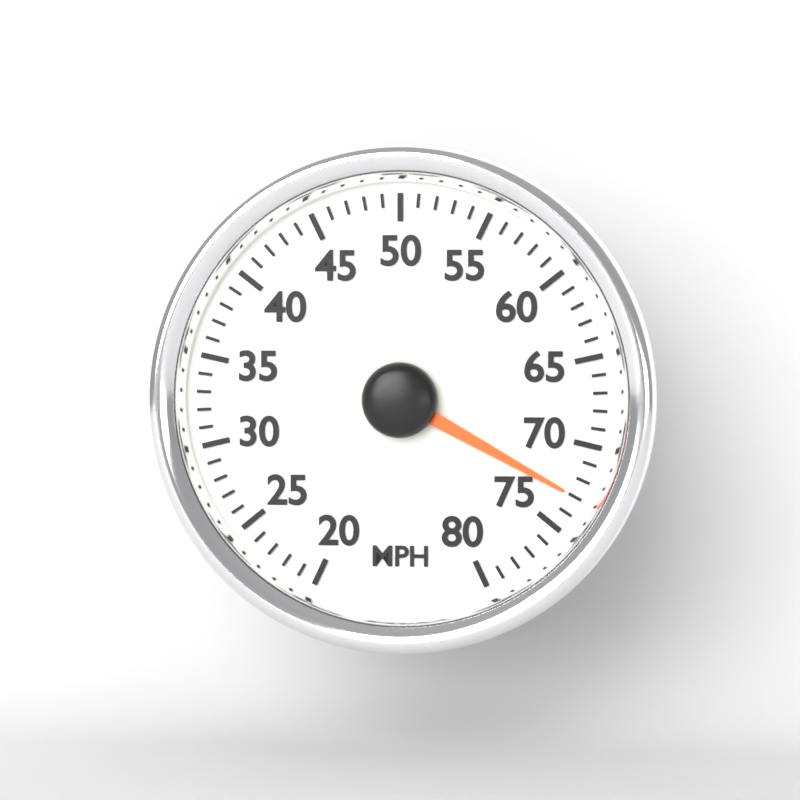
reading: 73 MPH
